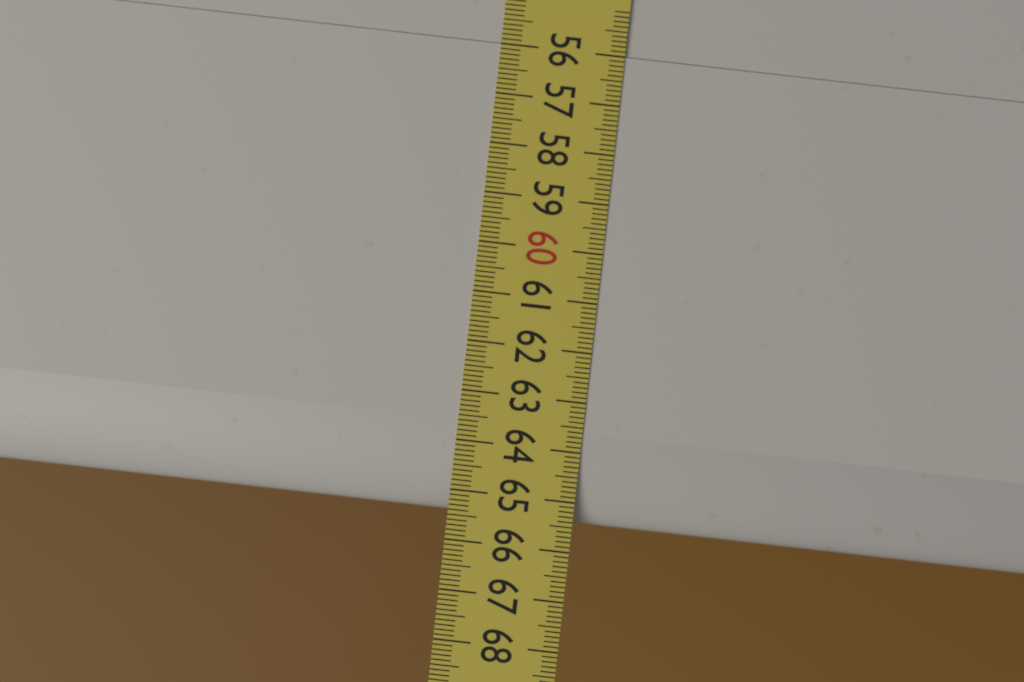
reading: 65.4 (no unit)
